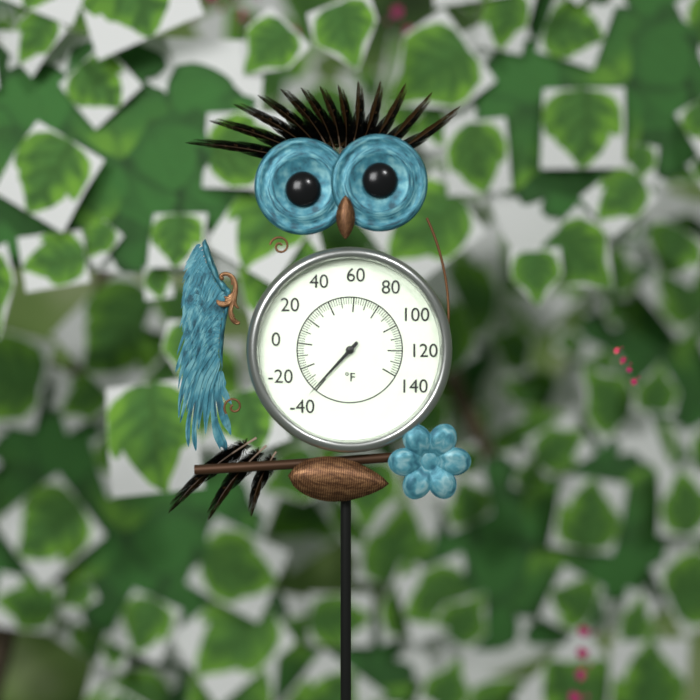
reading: -38 °F
